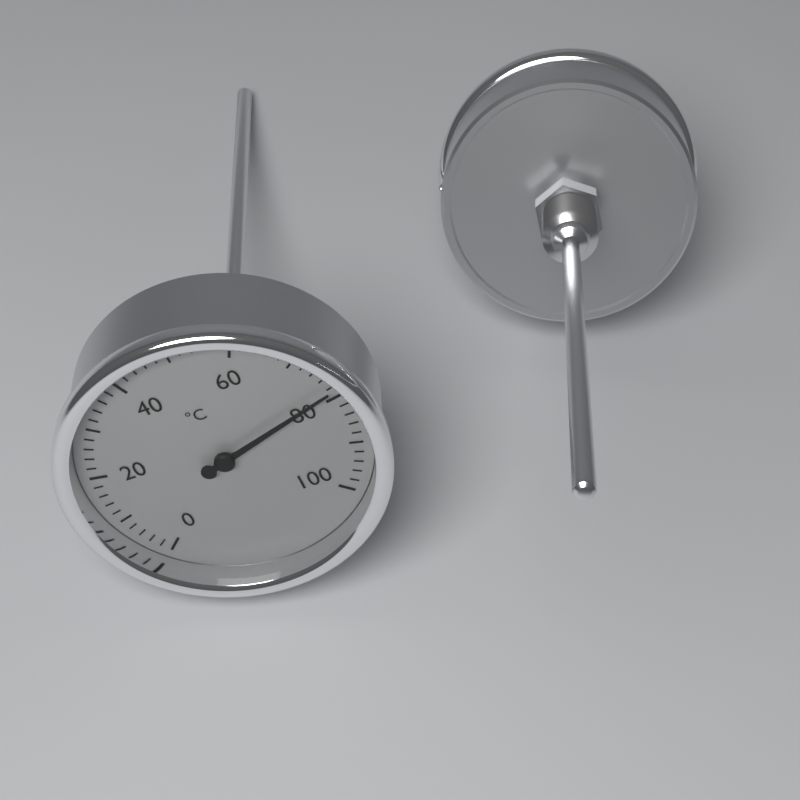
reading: 78 °C
